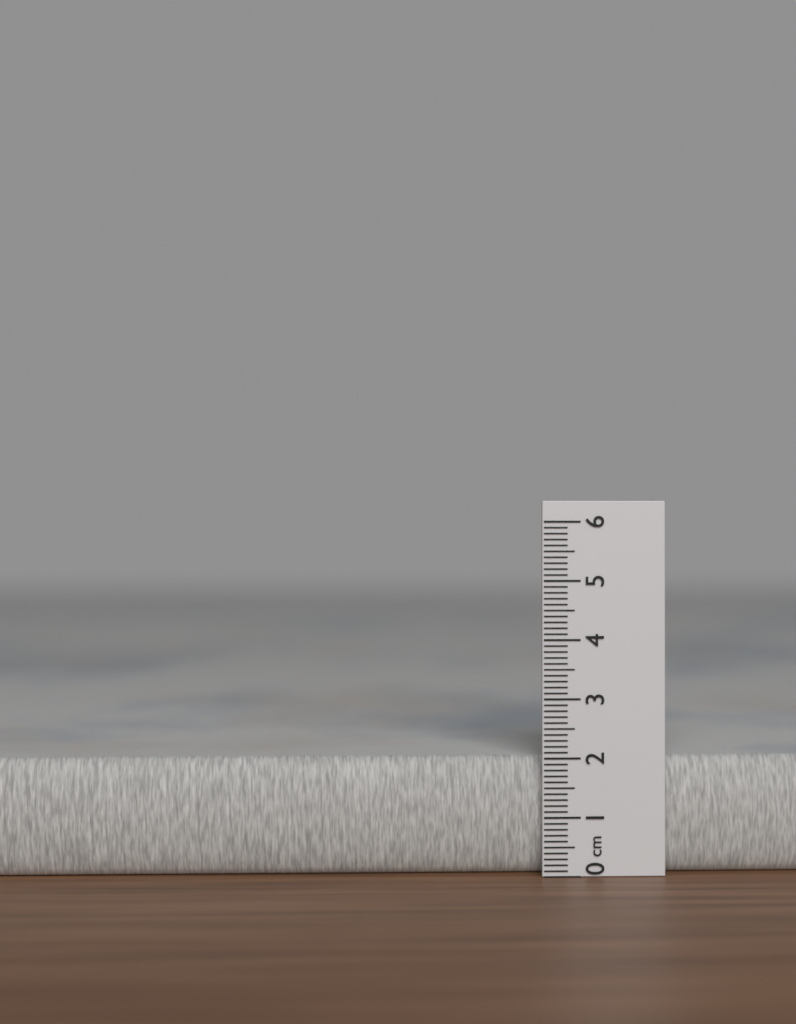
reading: 2.0 cm
